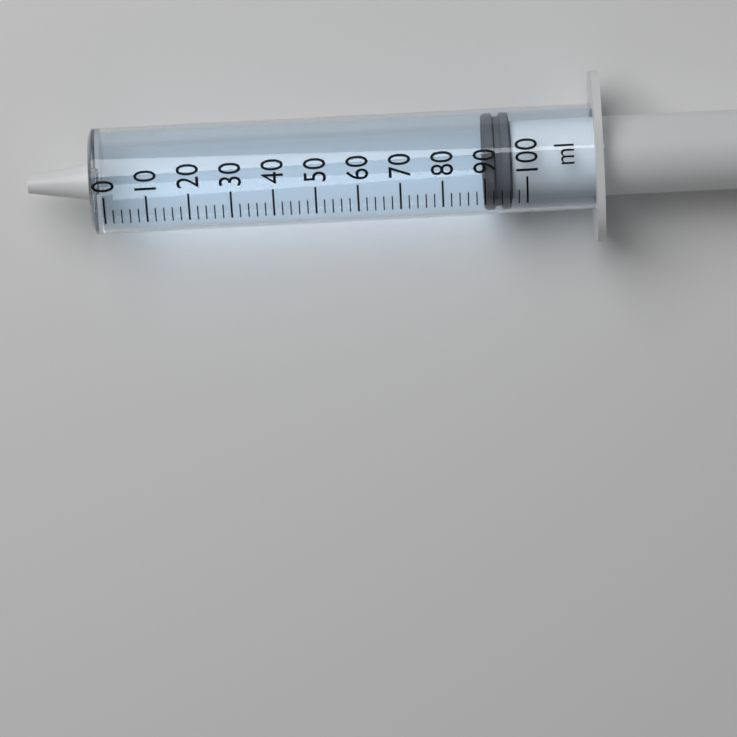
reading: 90 ml
